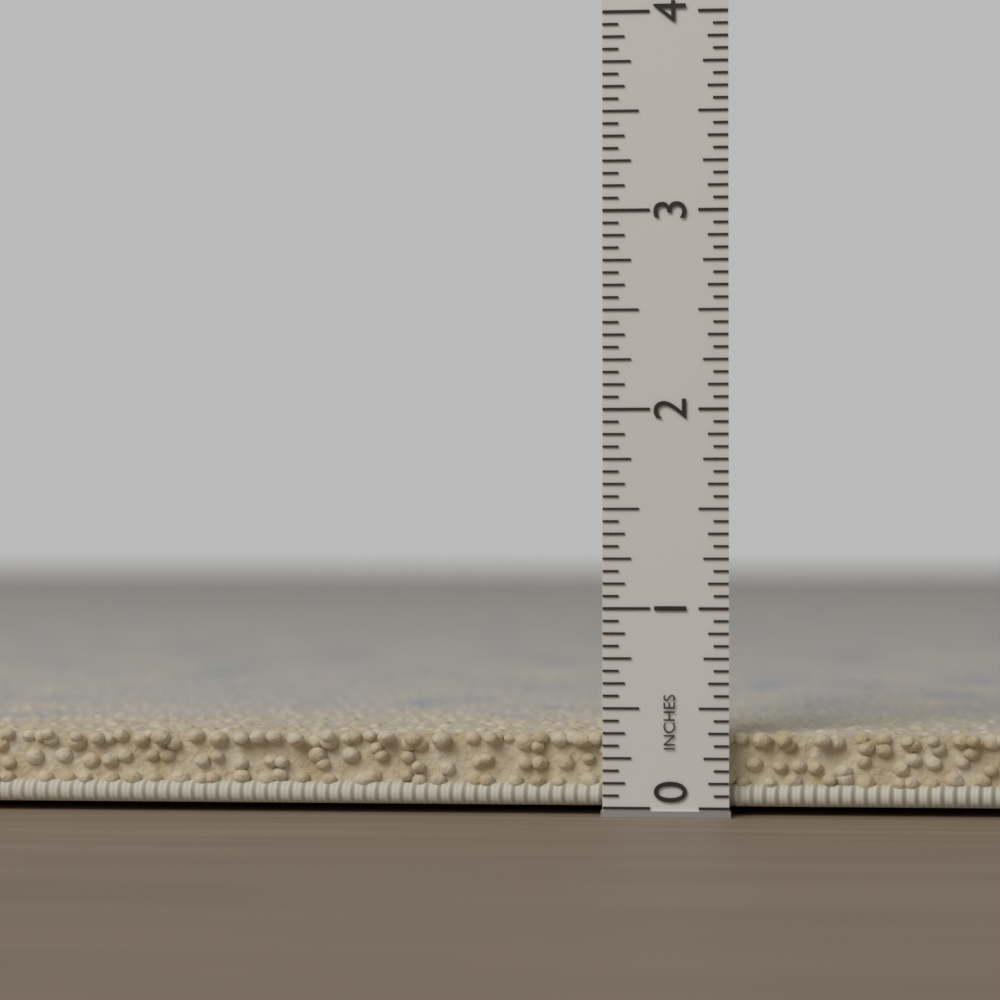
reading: 0.3750 in
